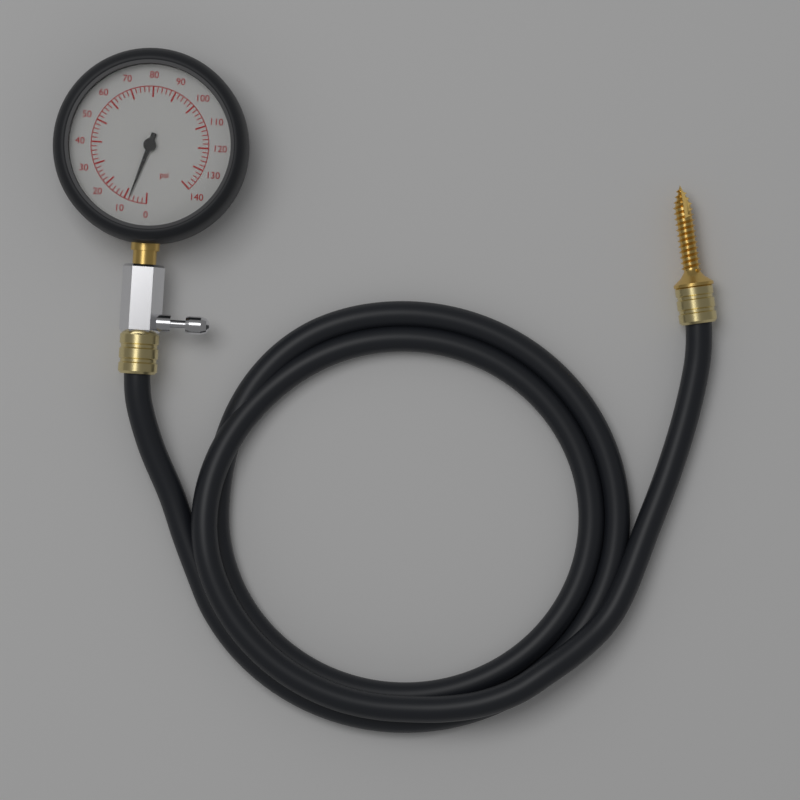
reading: 8 psi
